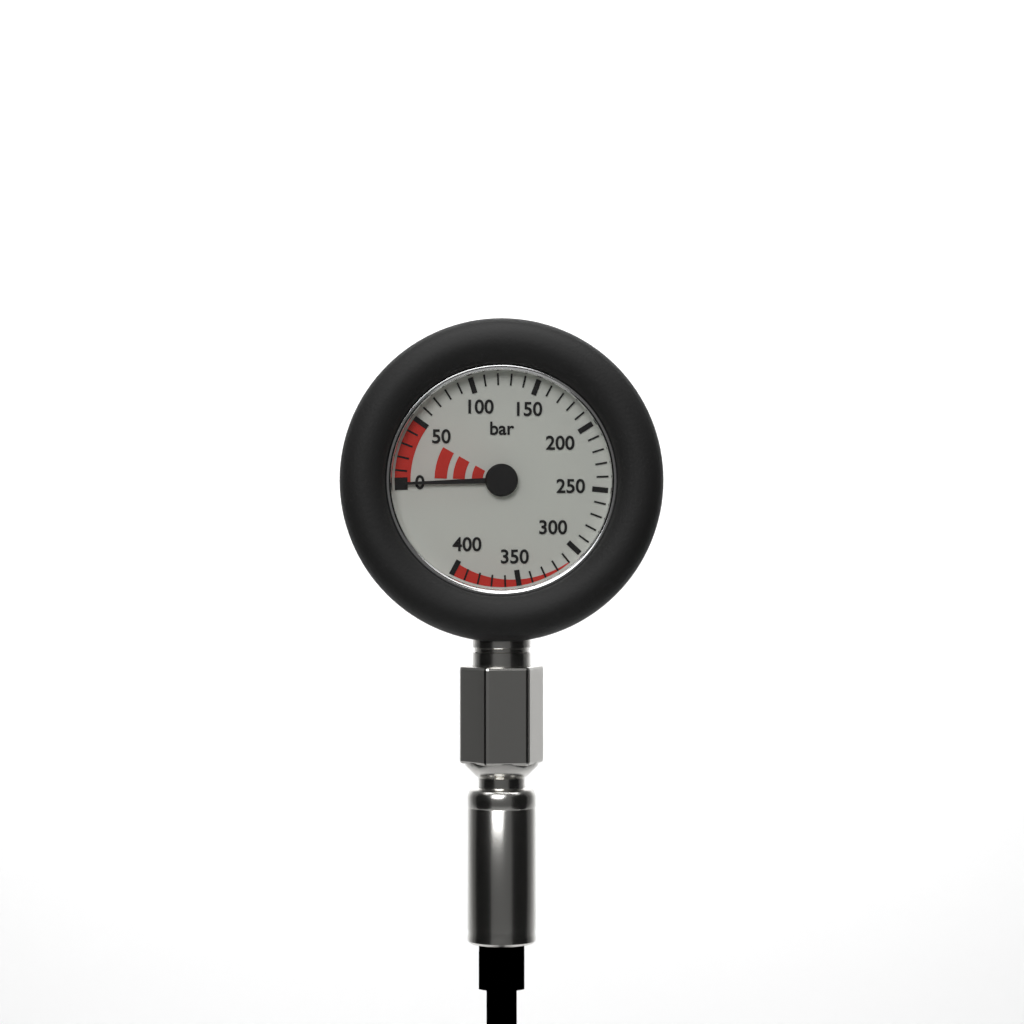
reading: 0 bar
